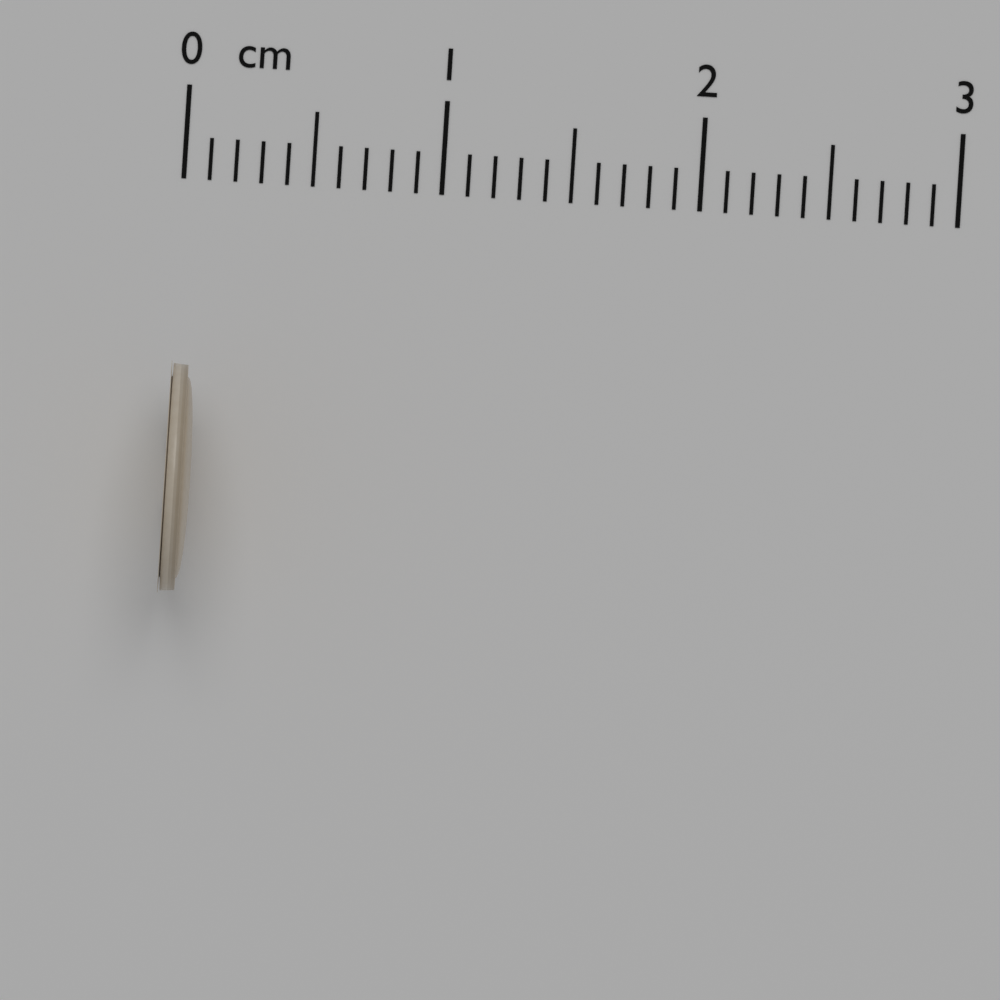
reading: 0.1 cm
